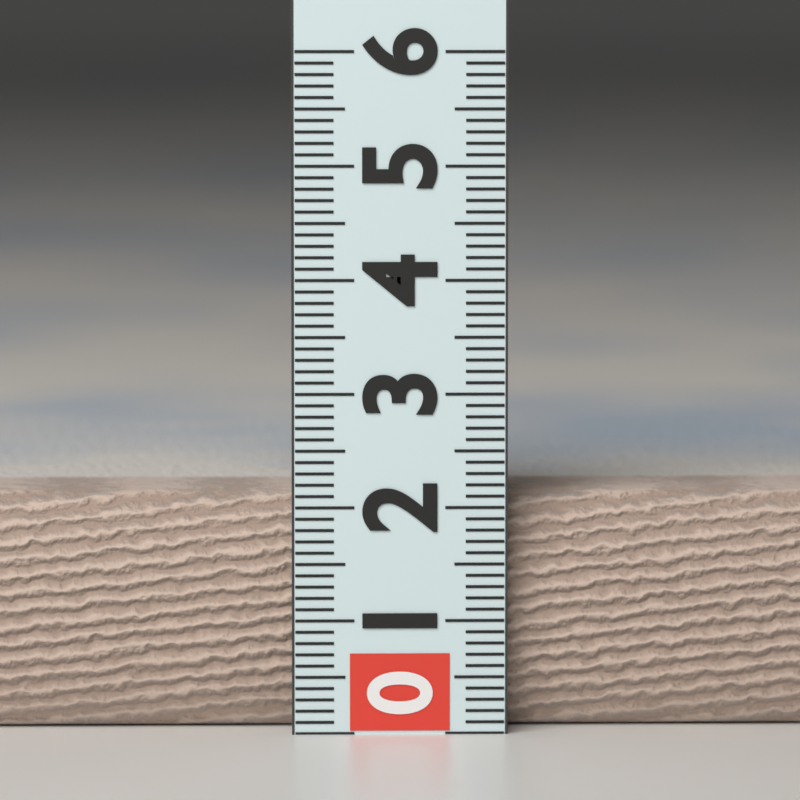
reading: 2.1 (no unit)
